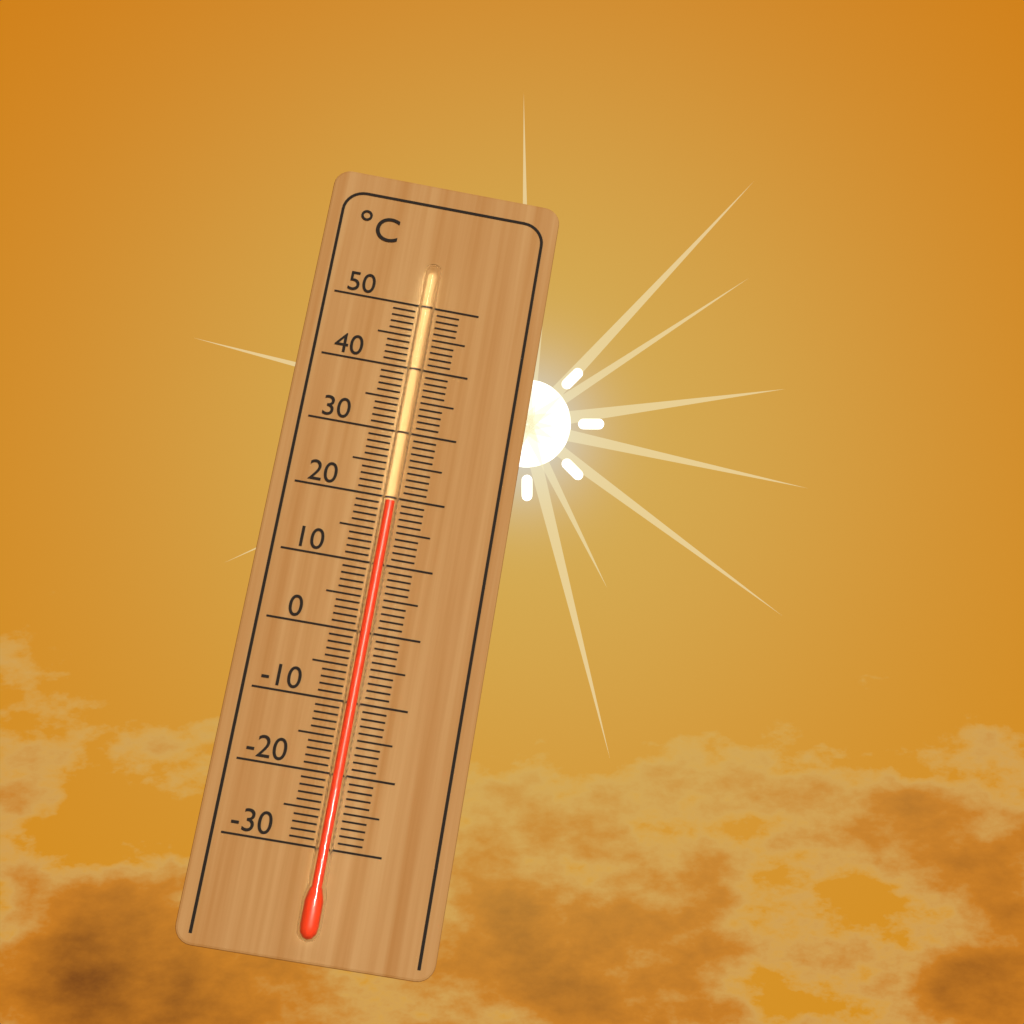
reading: 19 °C
